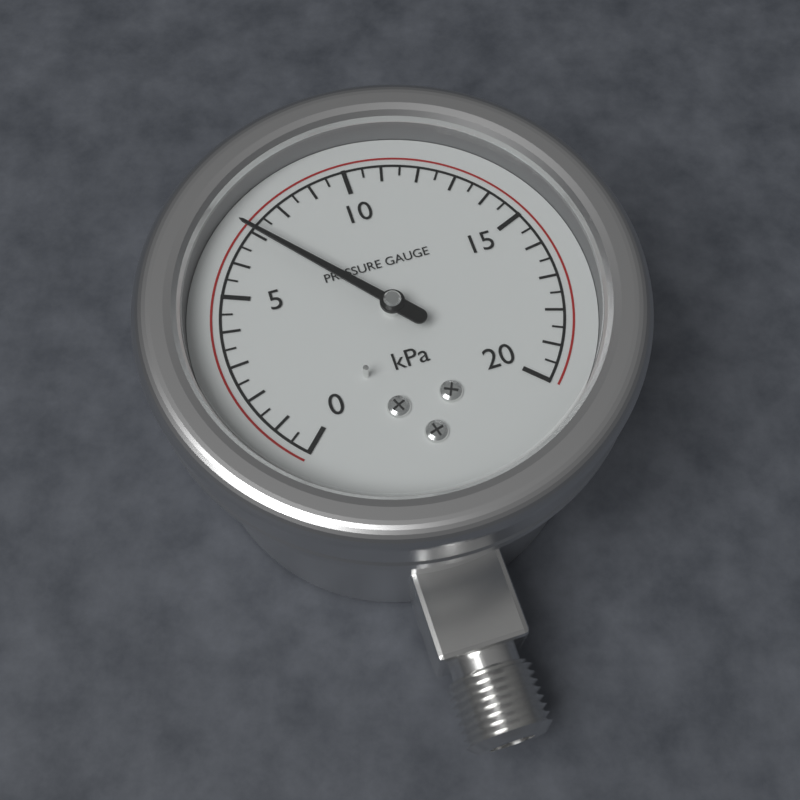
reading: 7.0 kPa
